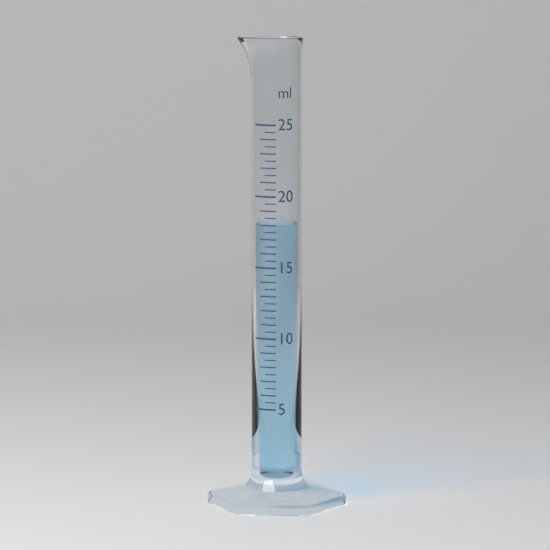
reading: 18.0 ml
